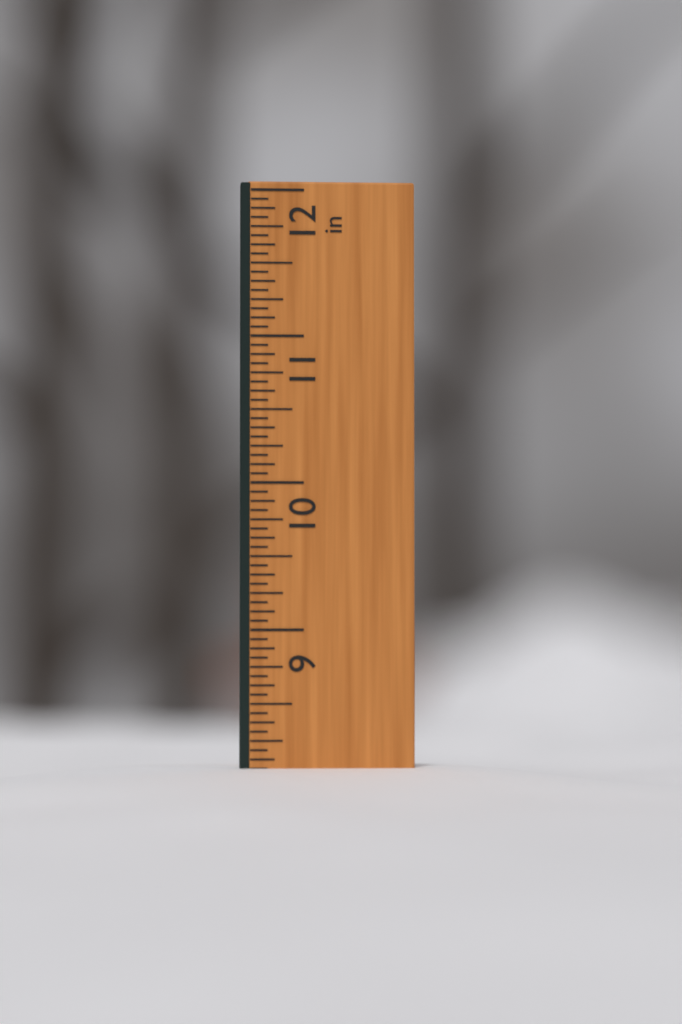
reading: 8.0625 in
